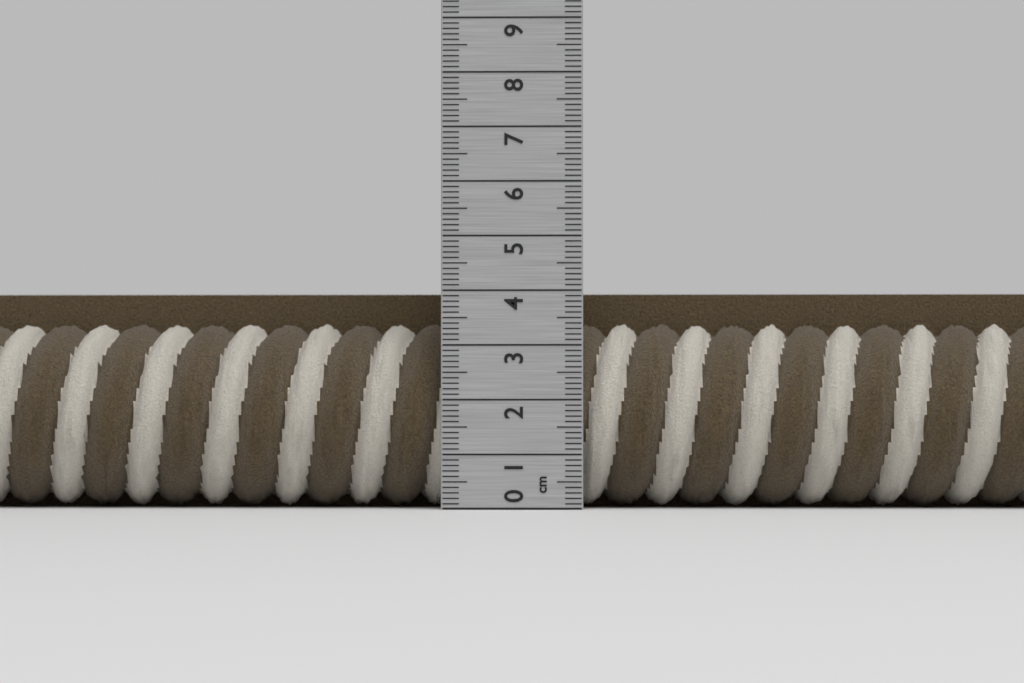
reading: 4.0 cm
